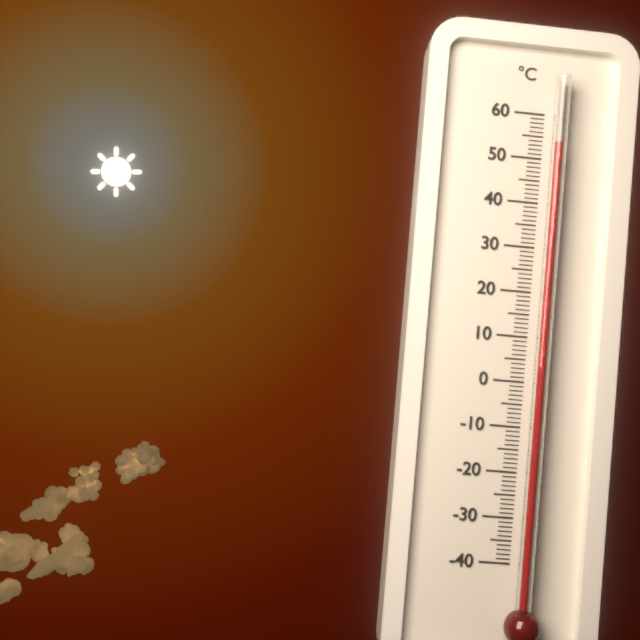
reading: 53 °C
